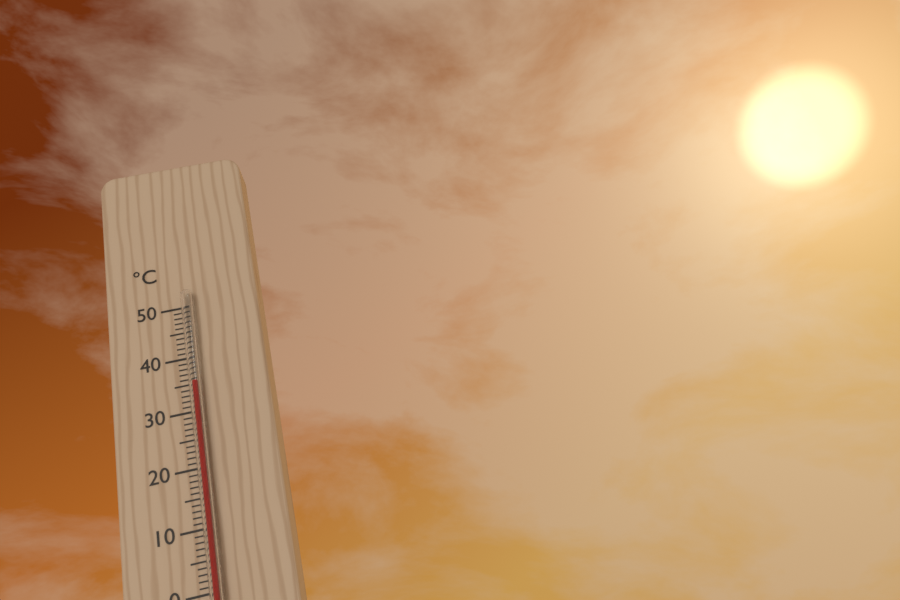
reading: 35 °C
